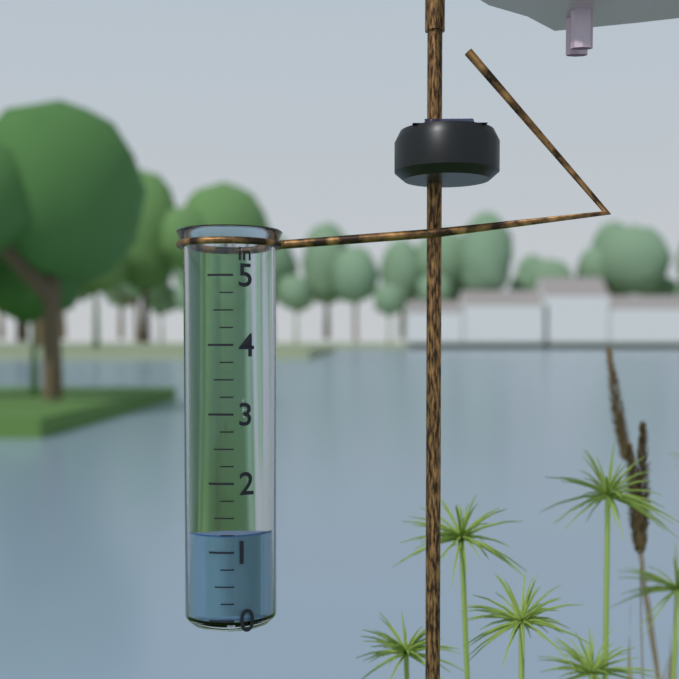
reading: 1.25 in
